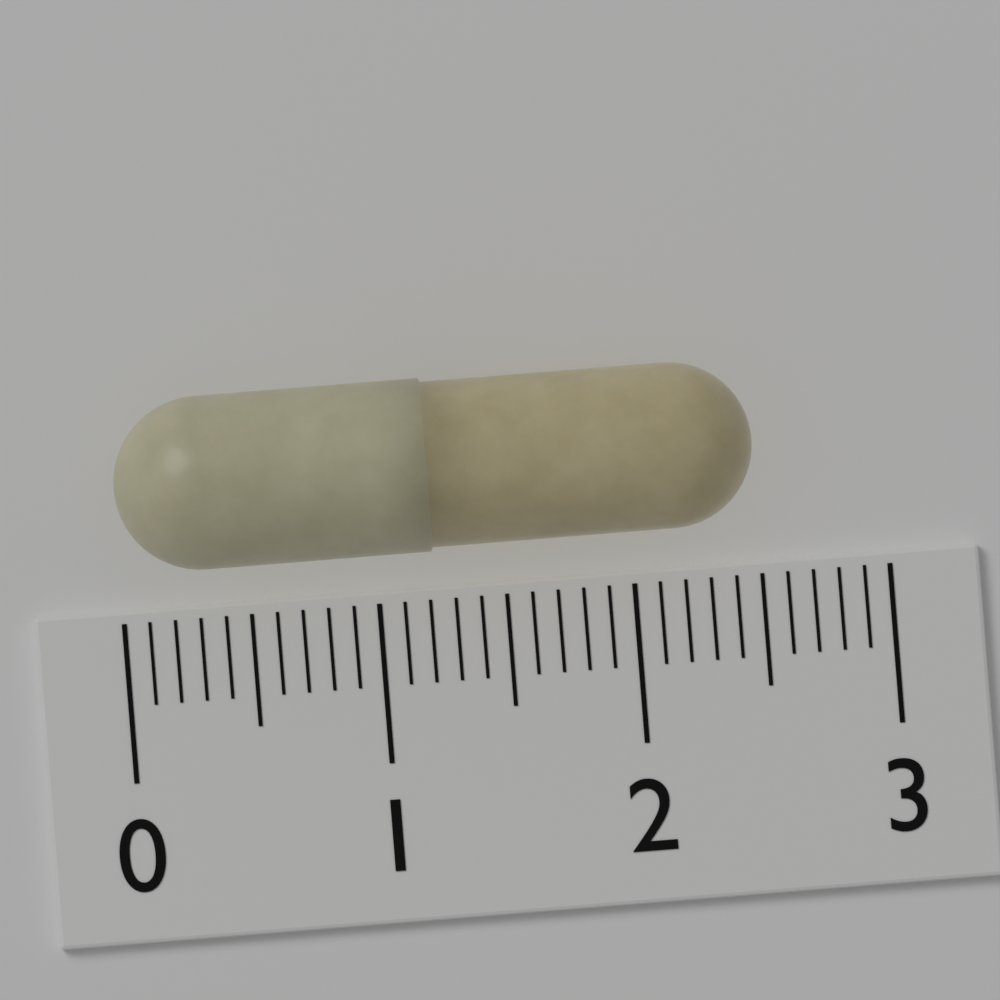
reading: 2.5 (no unit)
